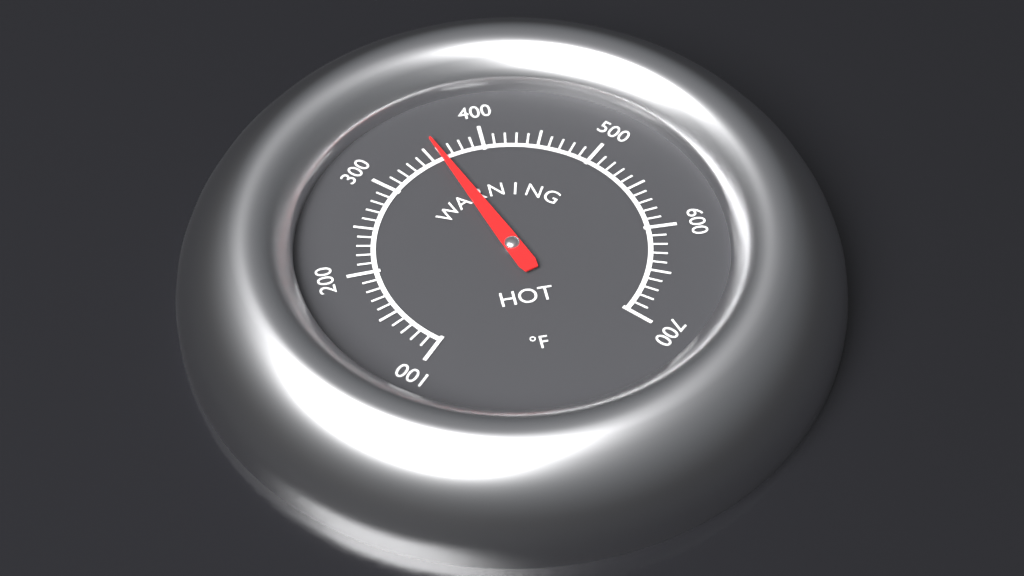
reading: 360 °F
